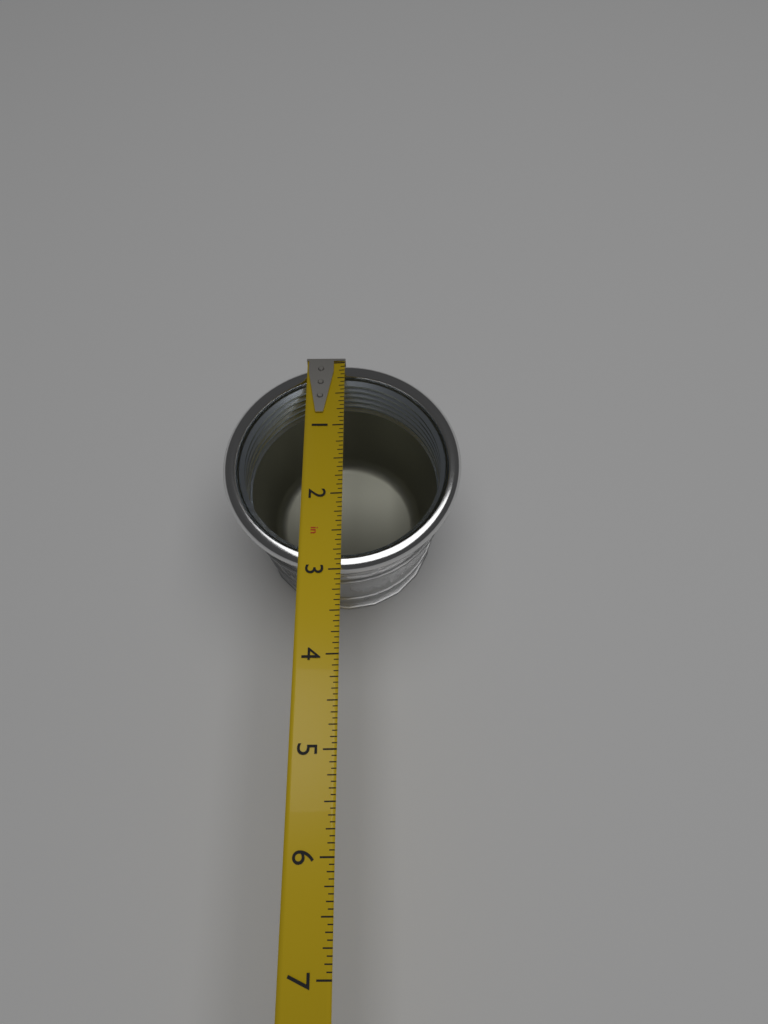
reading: 3.0000 in
